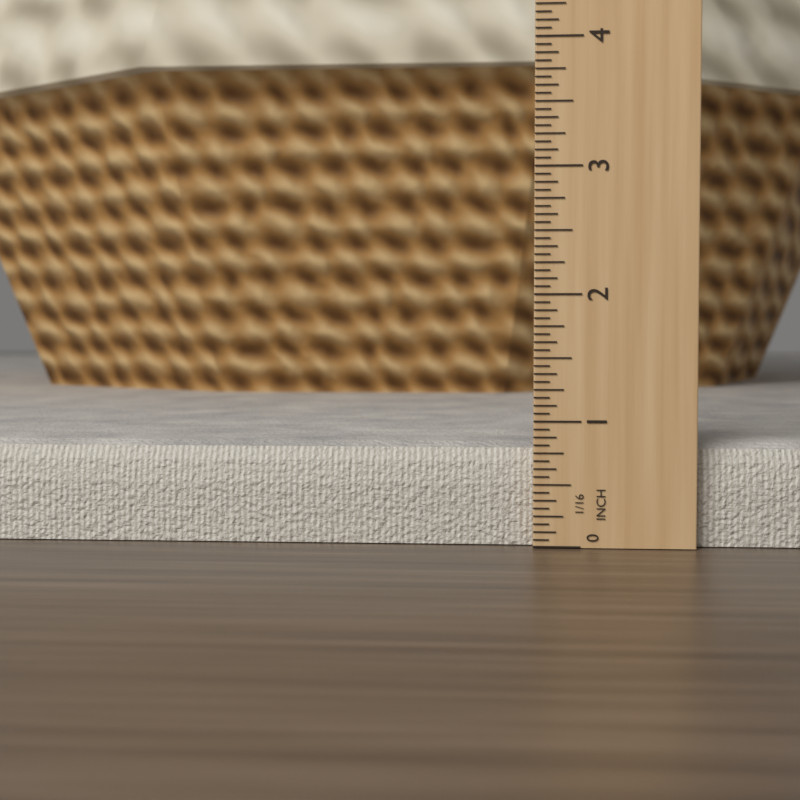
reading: 0.8125 in
